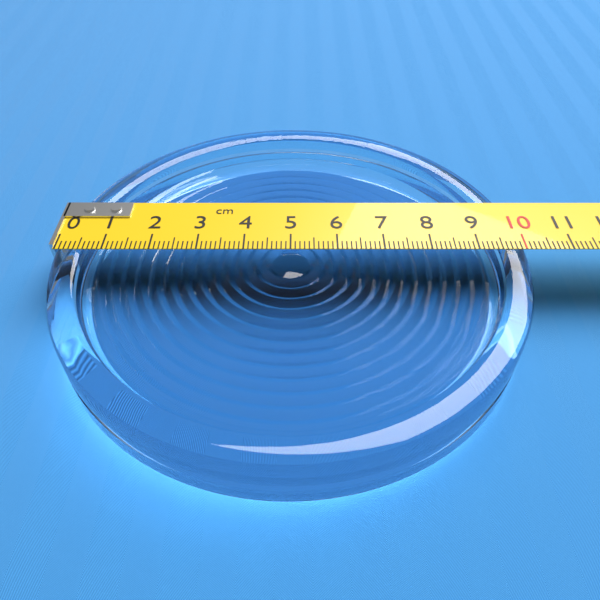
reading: 10.0 cm
